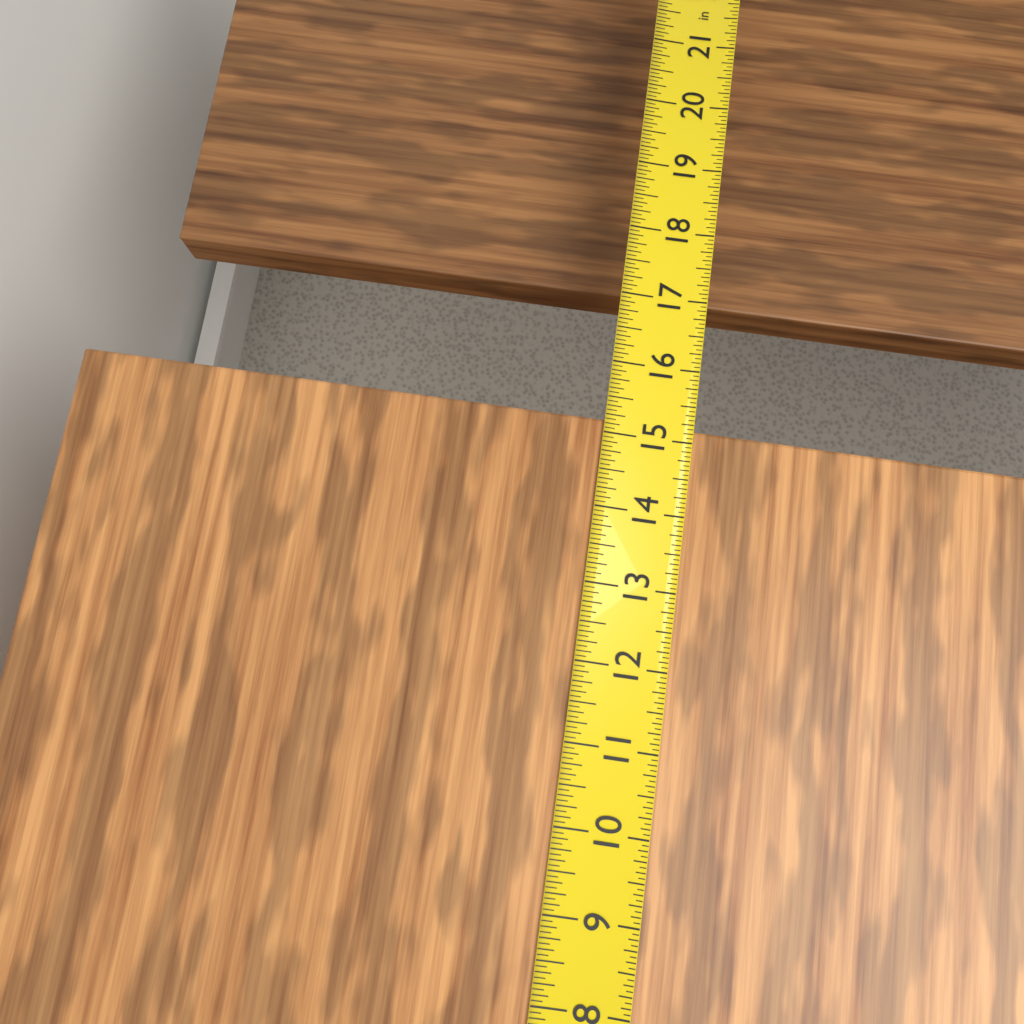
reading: 15.1875 in
